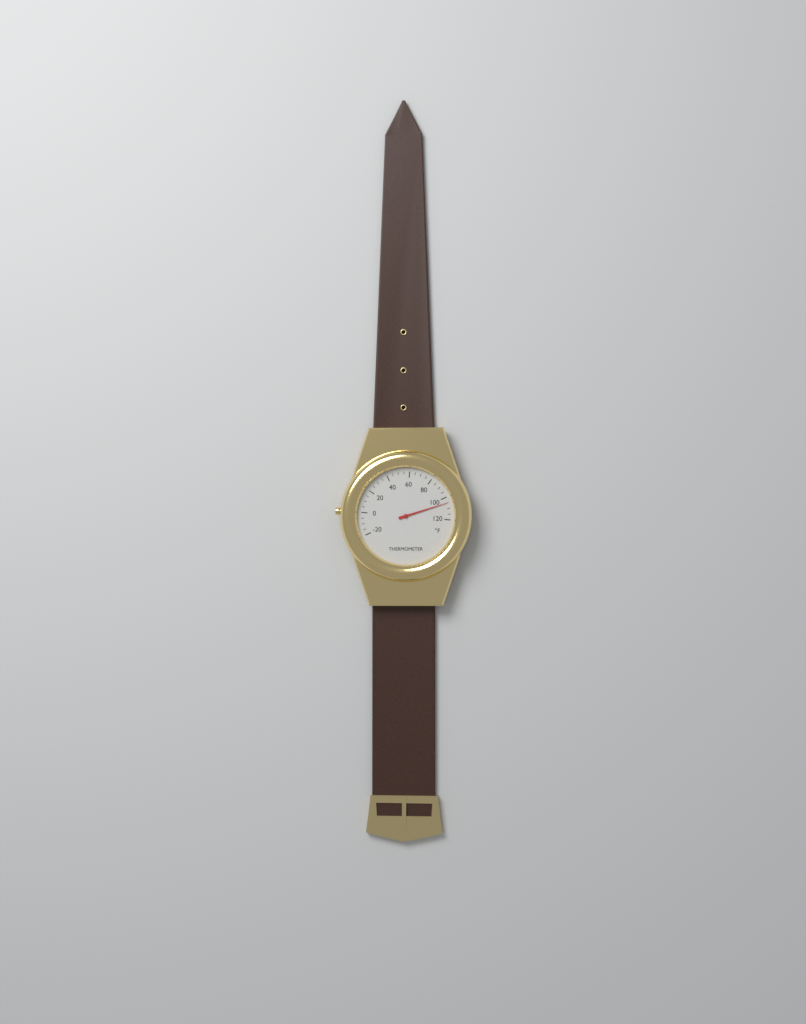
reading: 105 °F
